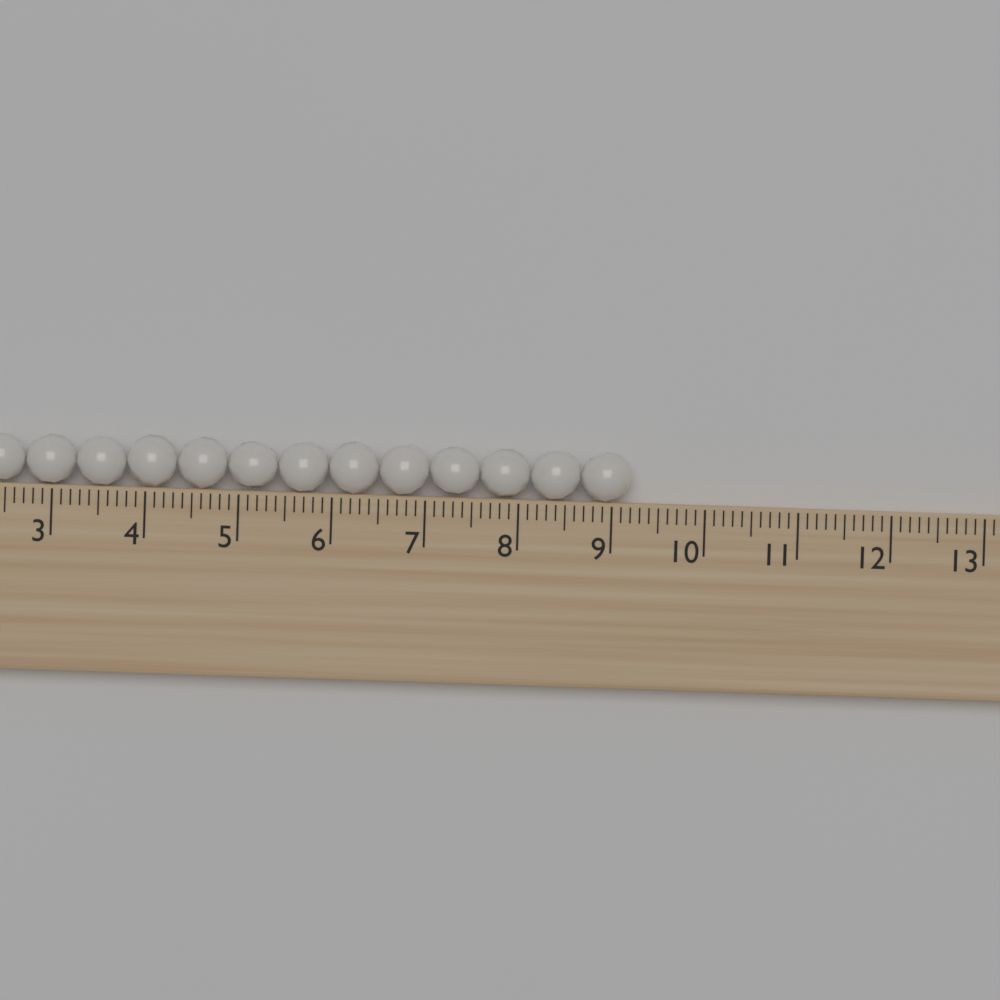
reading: 9.2 (no unit)
